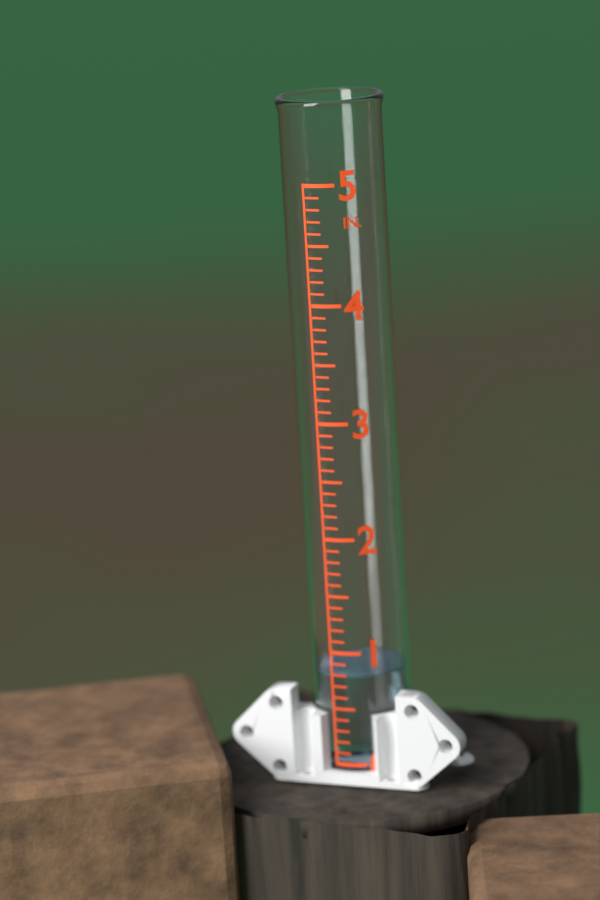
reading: 0.8 in
